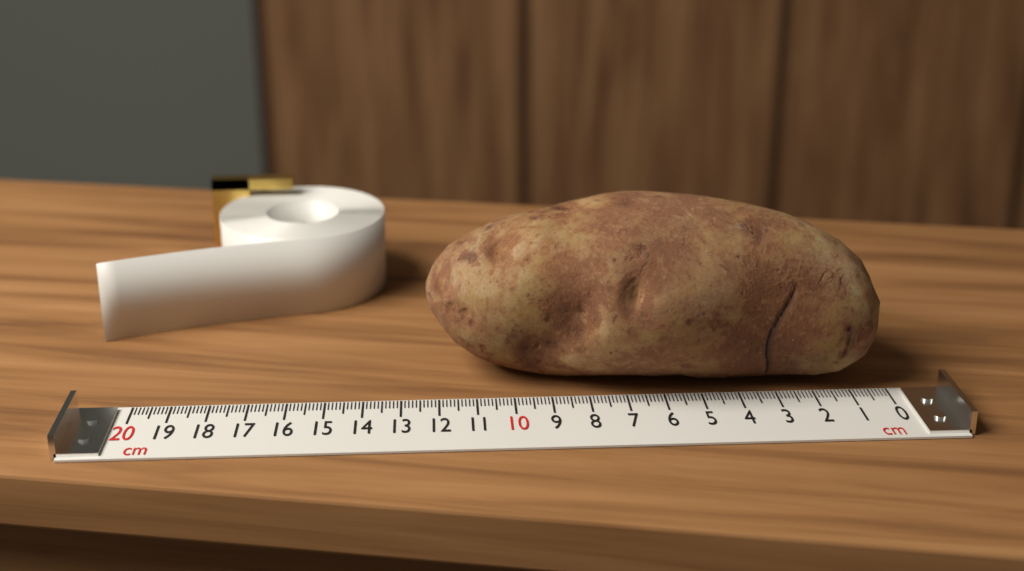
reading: 12.3 cm
